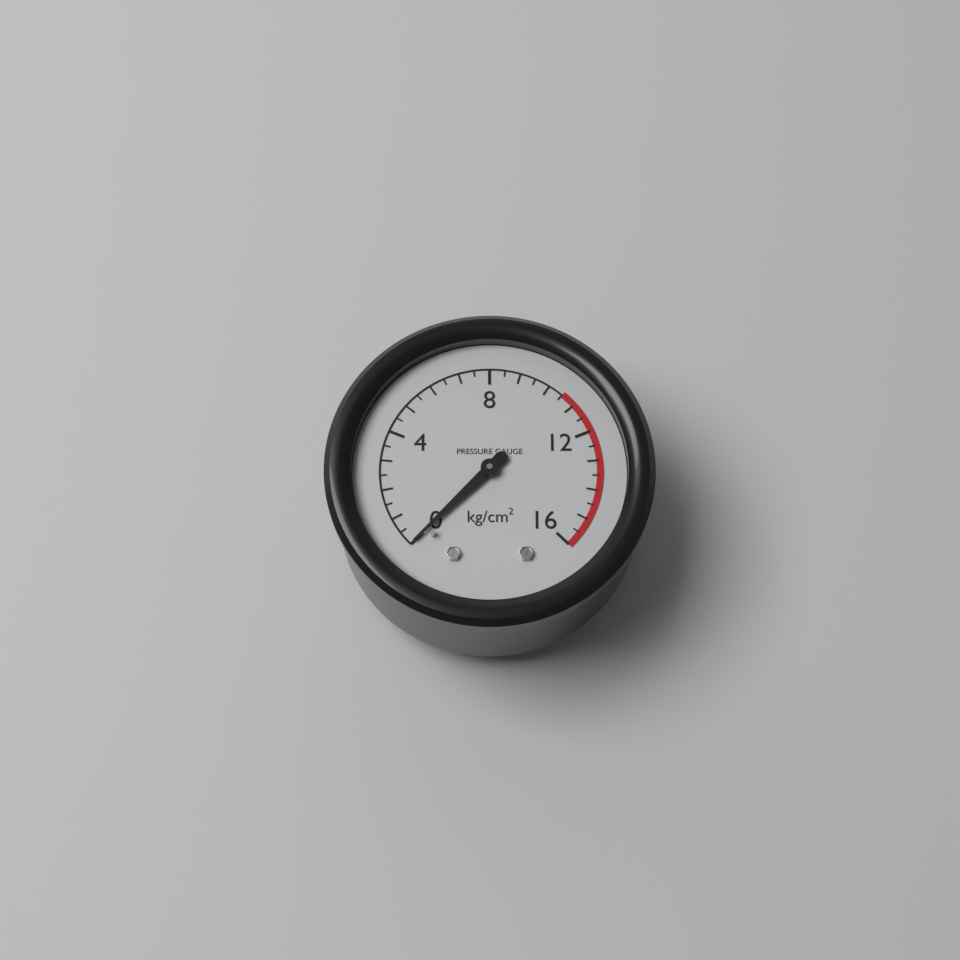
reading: 0.0 kg/cm²
